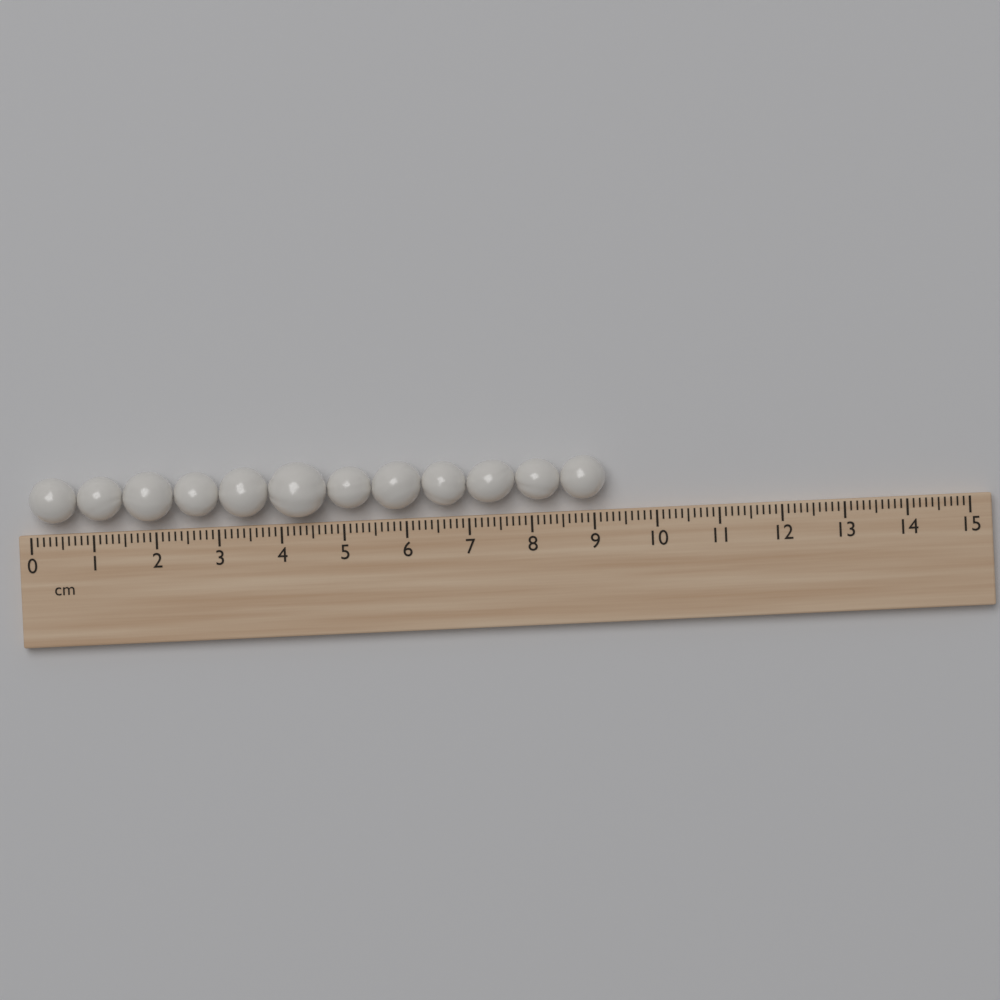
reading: 9.2 cm
